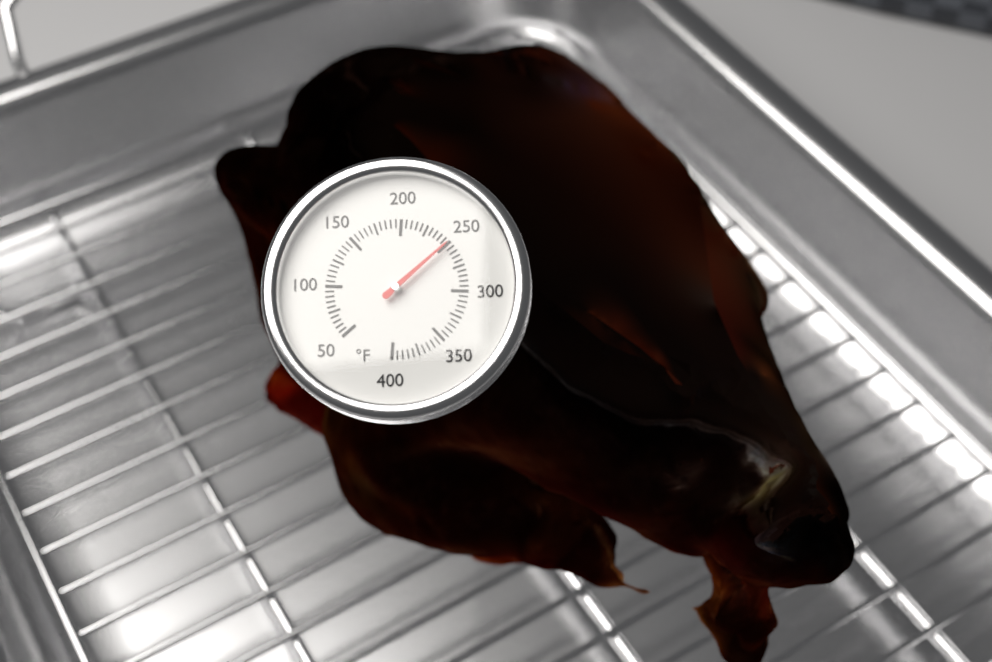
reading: 250 °F
